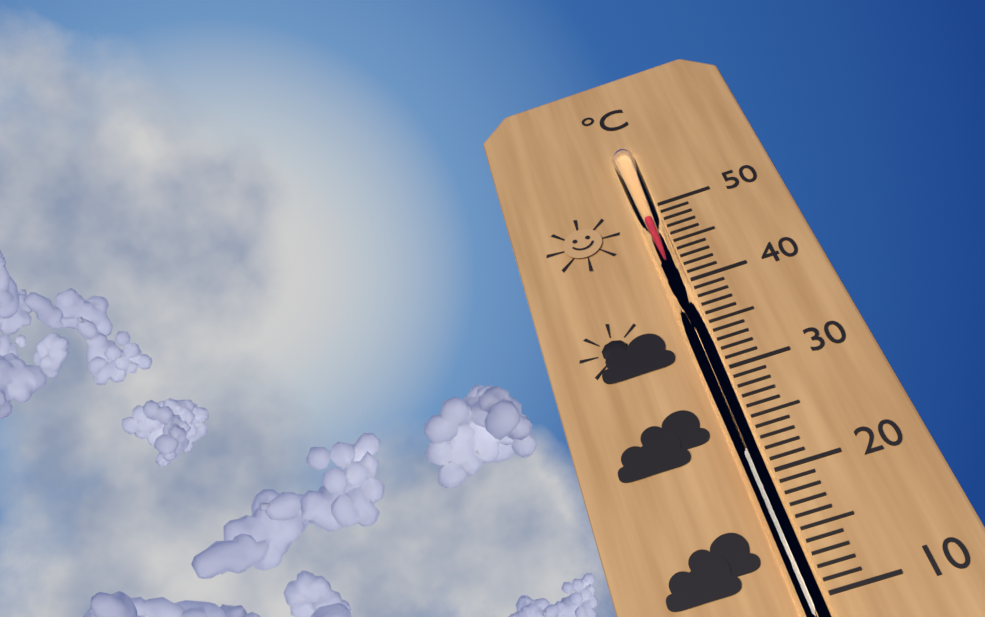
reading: 48 °C
